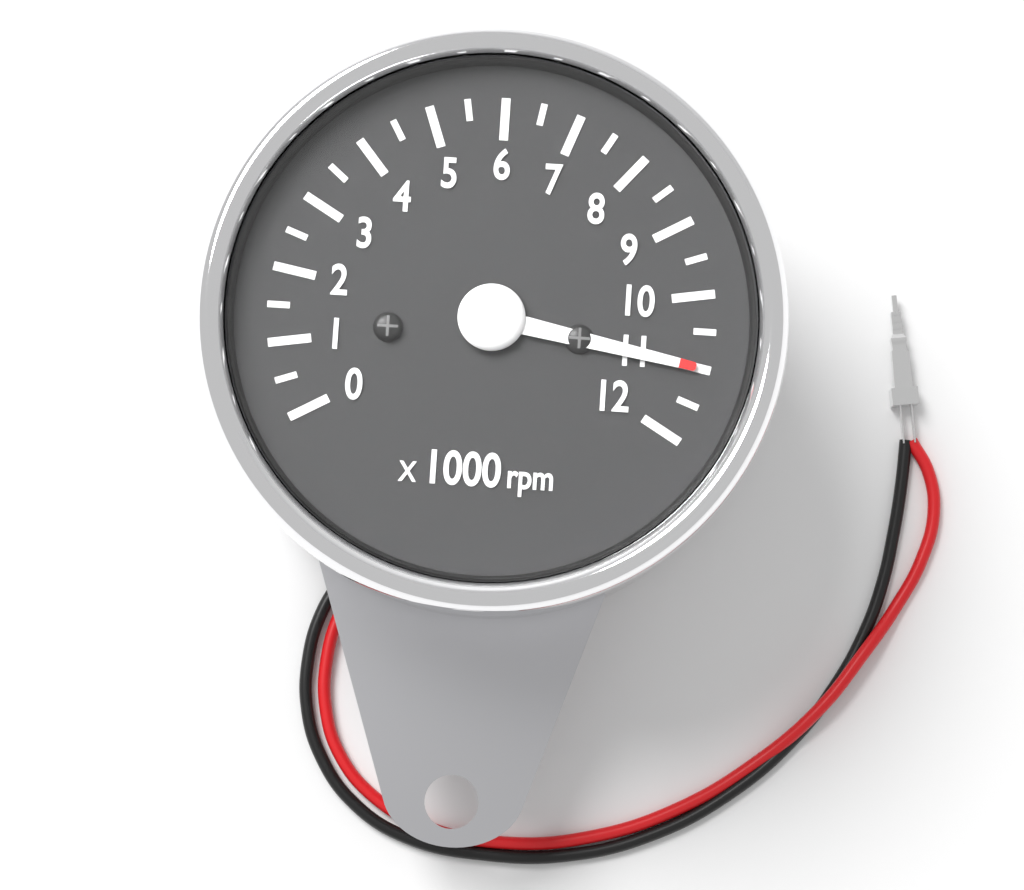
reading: 11.0 x1000 rpm
